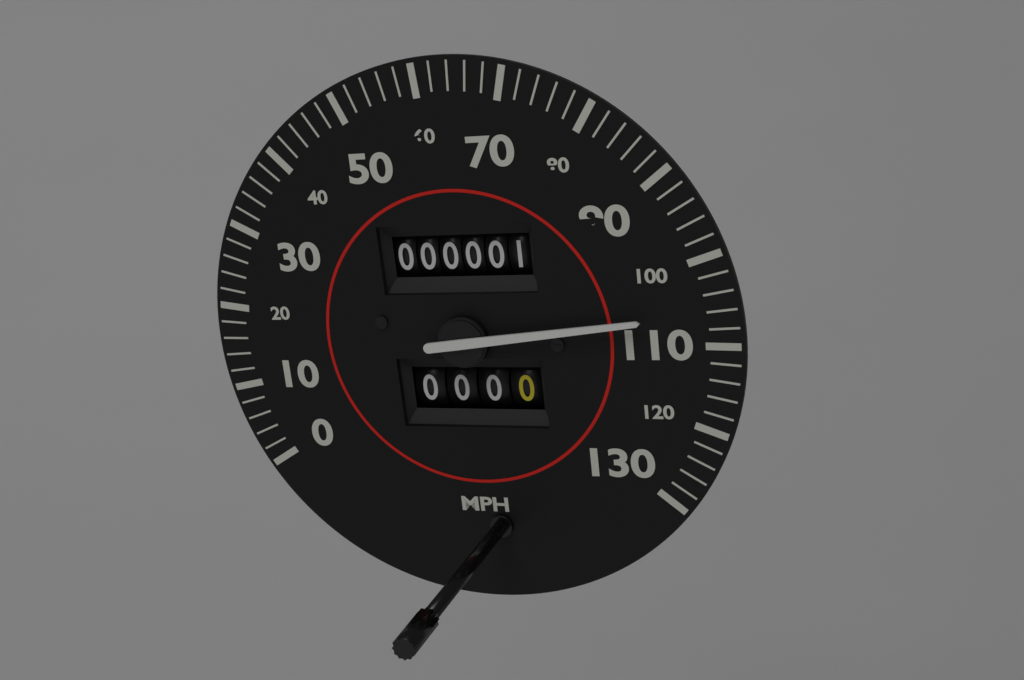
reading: 106 mph
